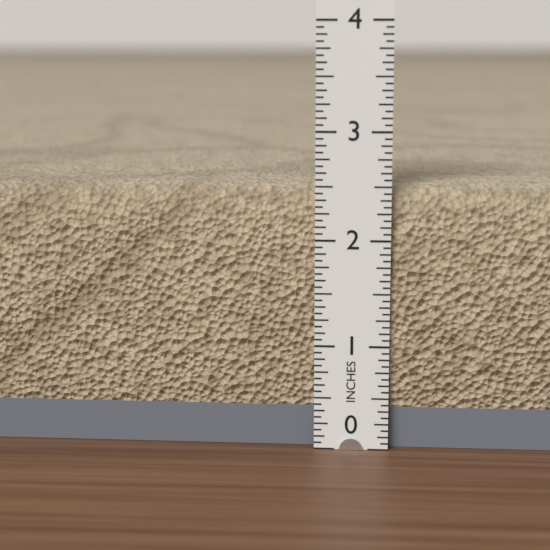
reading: 2.5000 in
